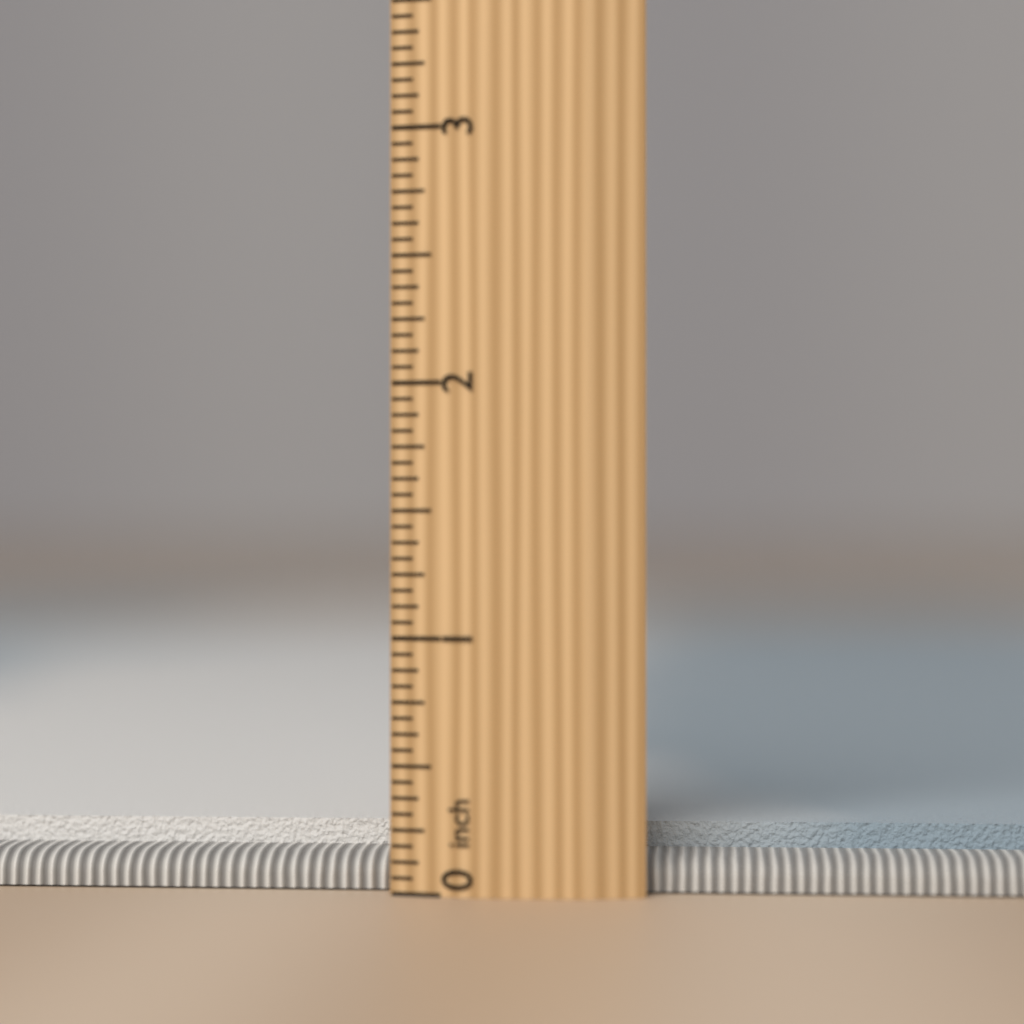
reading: 0.2500 inch
